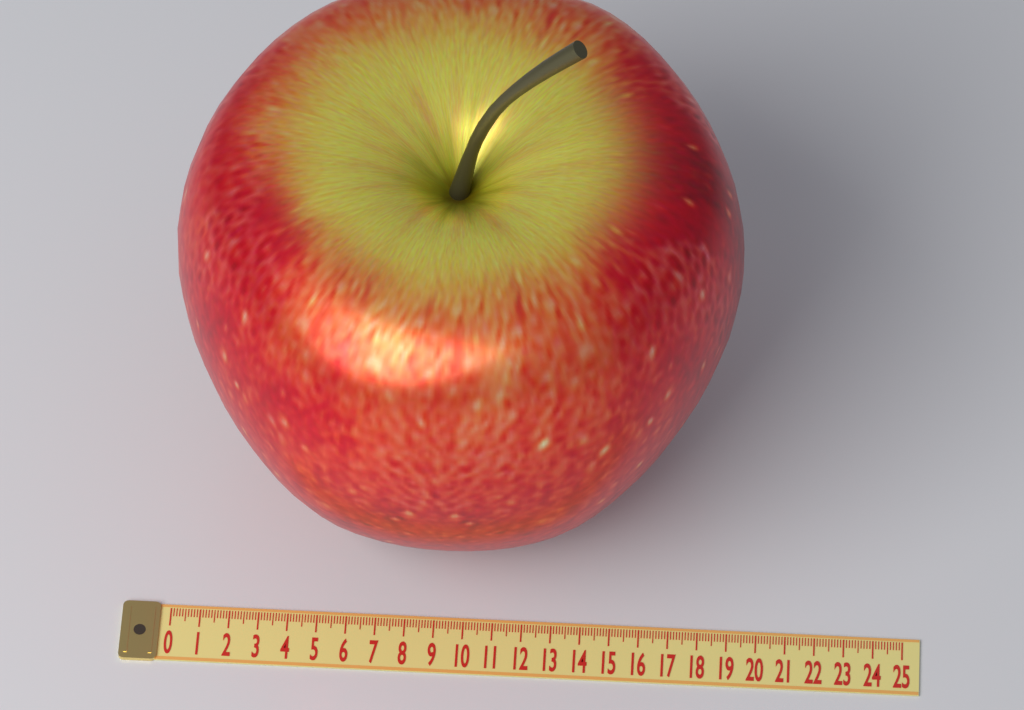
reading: 19.0 (no unit)
